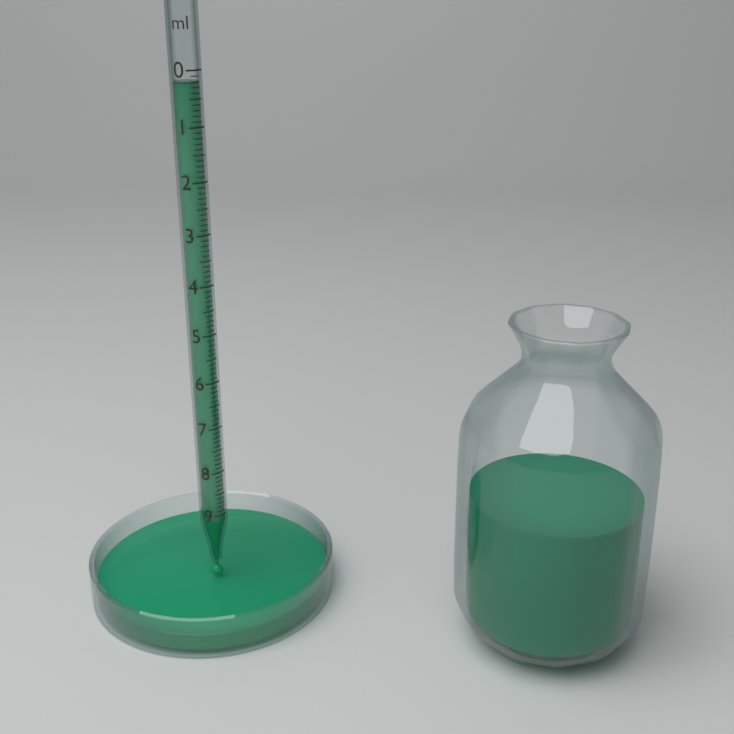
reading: 0.2 ml
